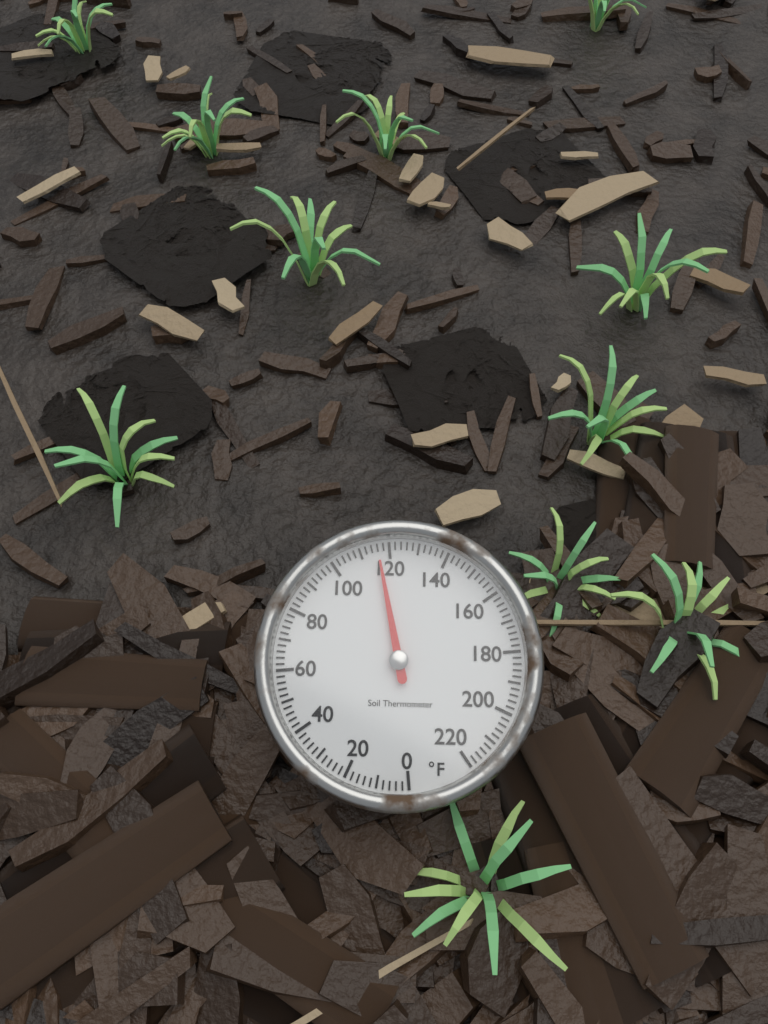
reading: 116 °F
